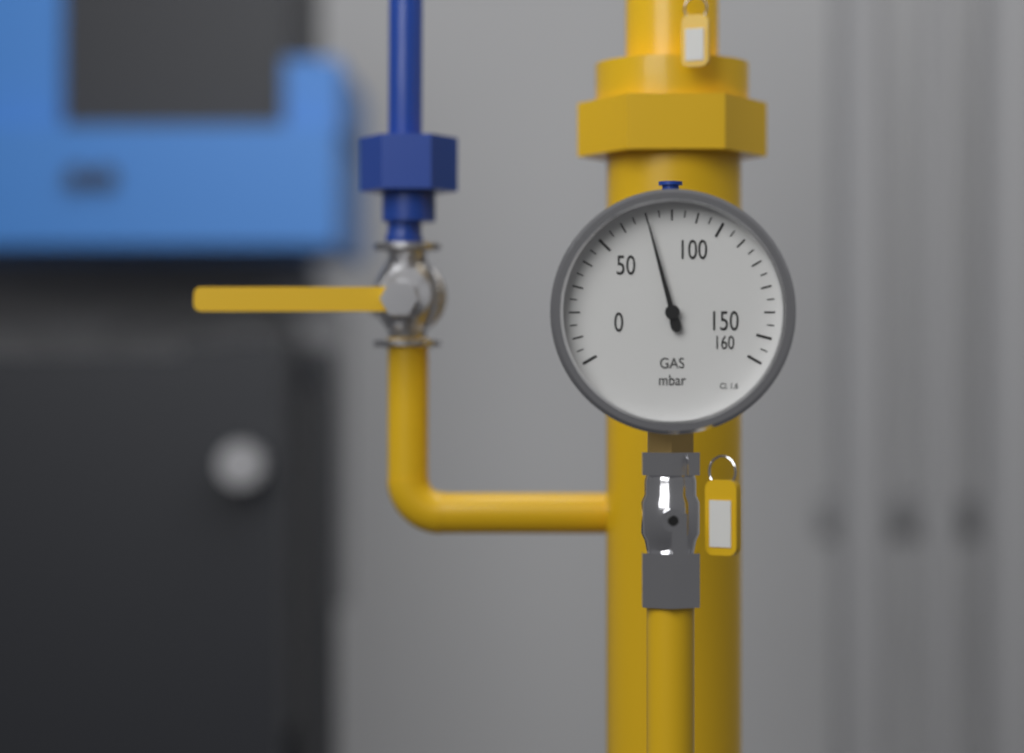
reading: 70 mbar
